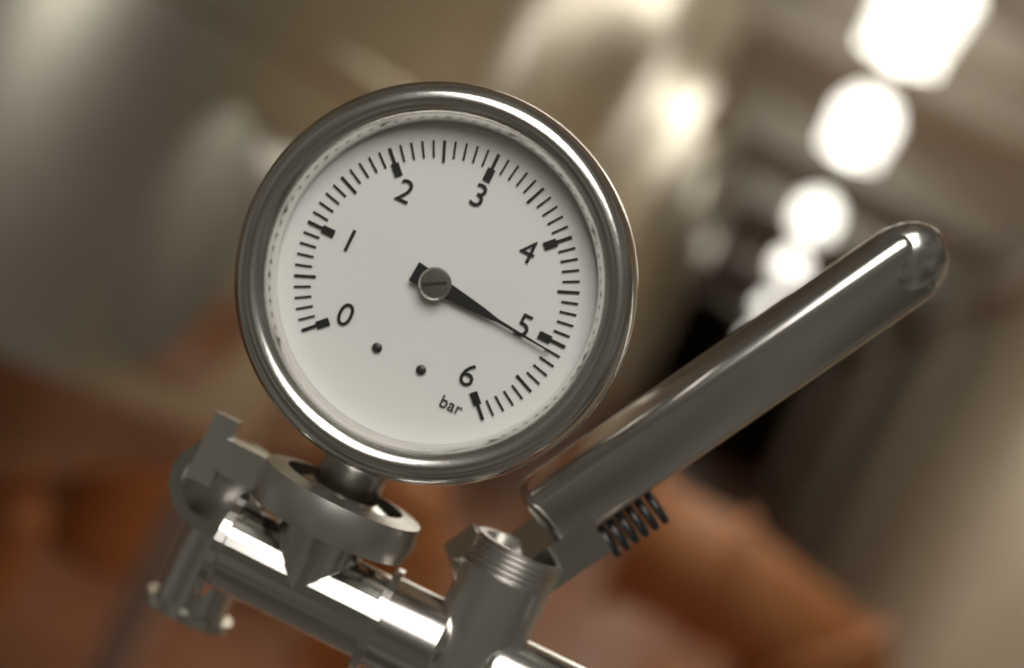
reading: 5.1 bar
